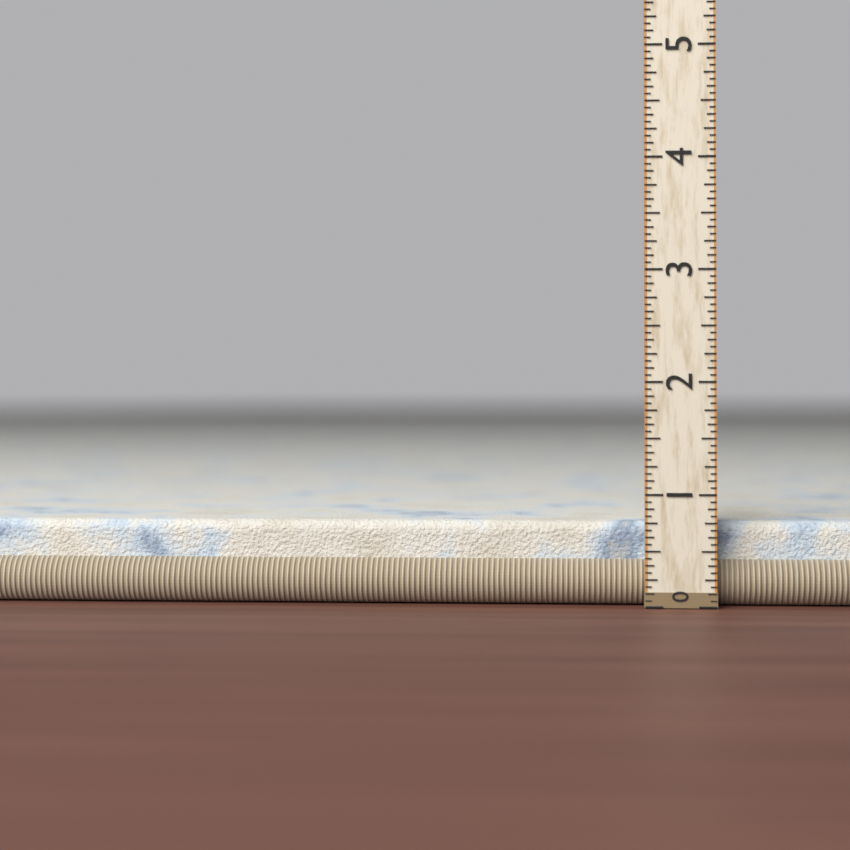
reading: 0.7500 (no unit)
